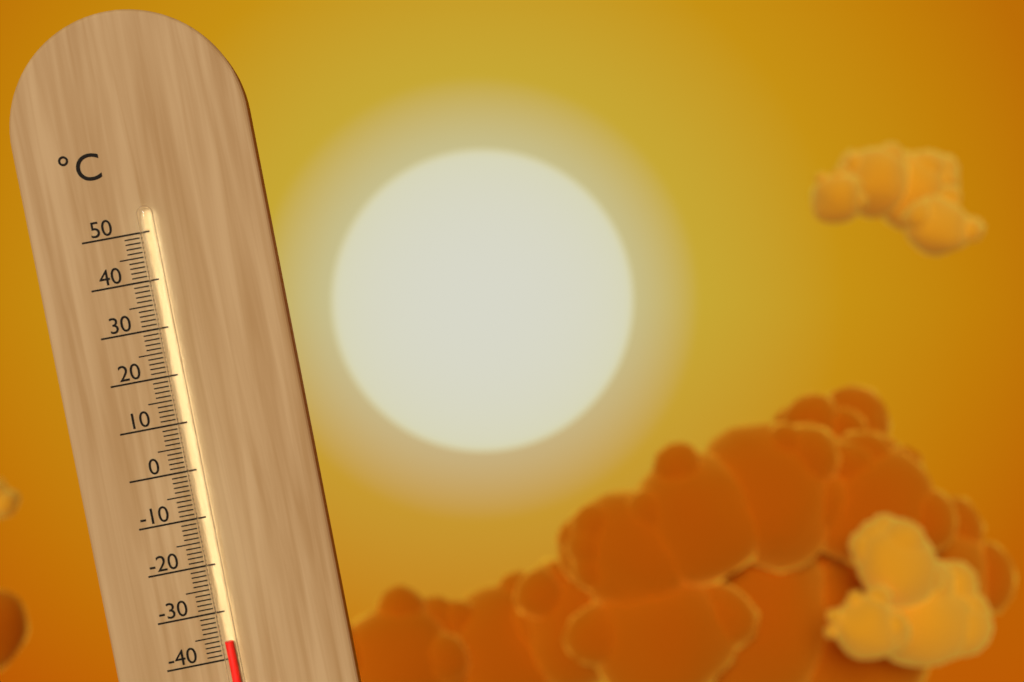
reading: -36 °C
